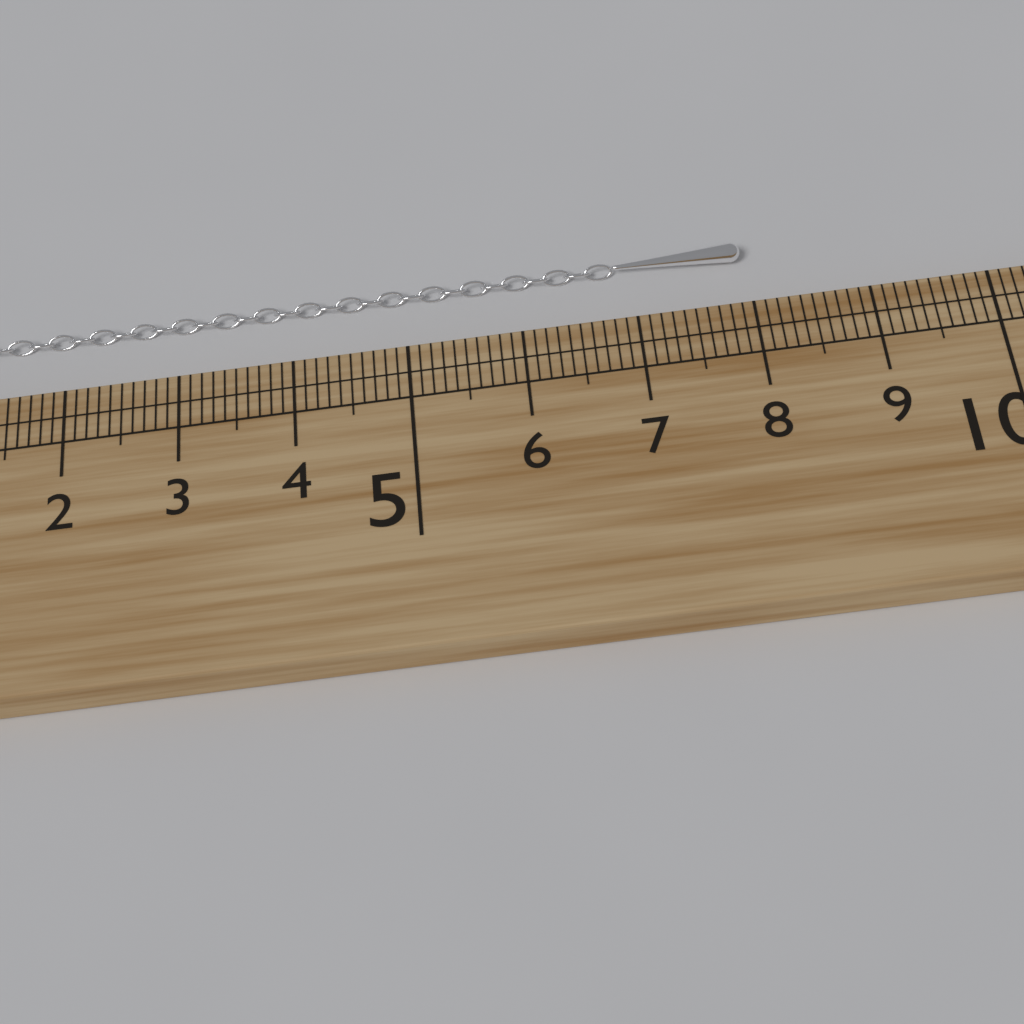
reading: 8.0 cm
